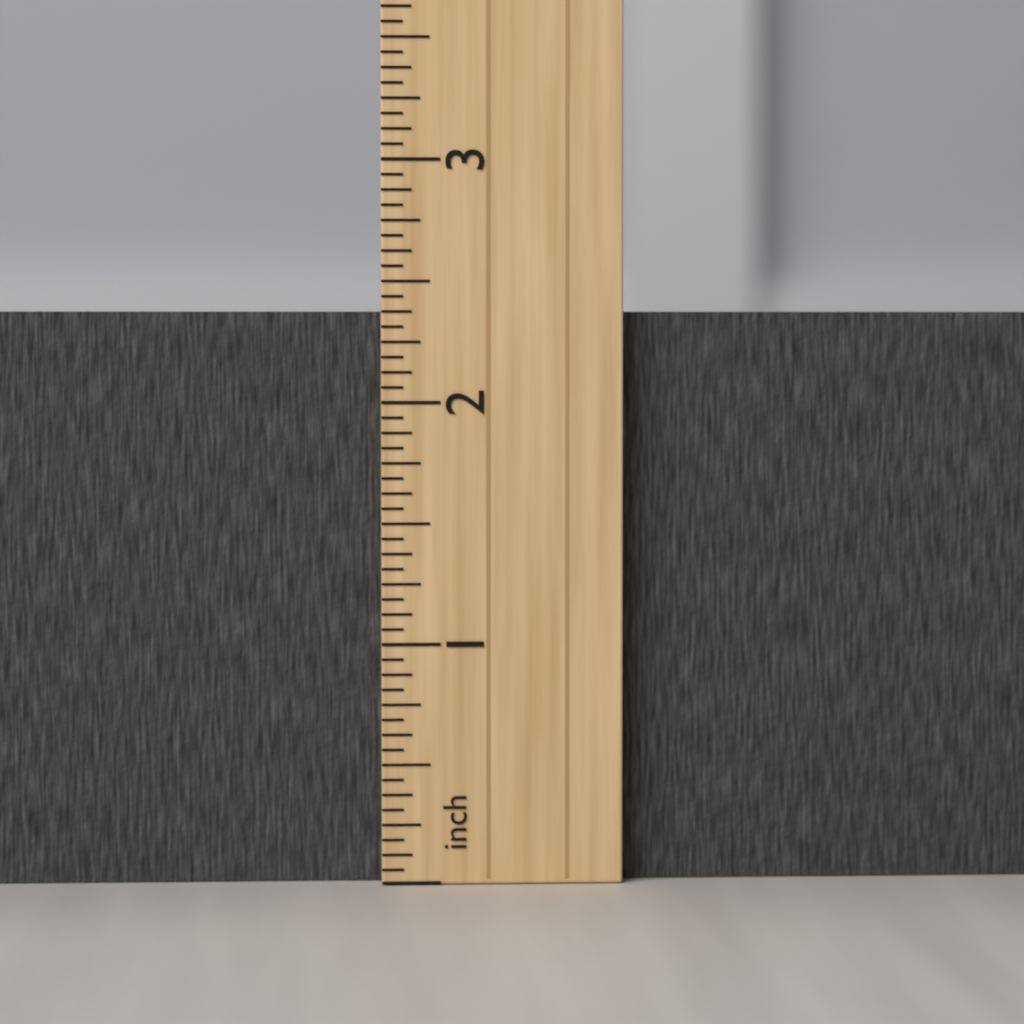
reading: 2.3750 inch
